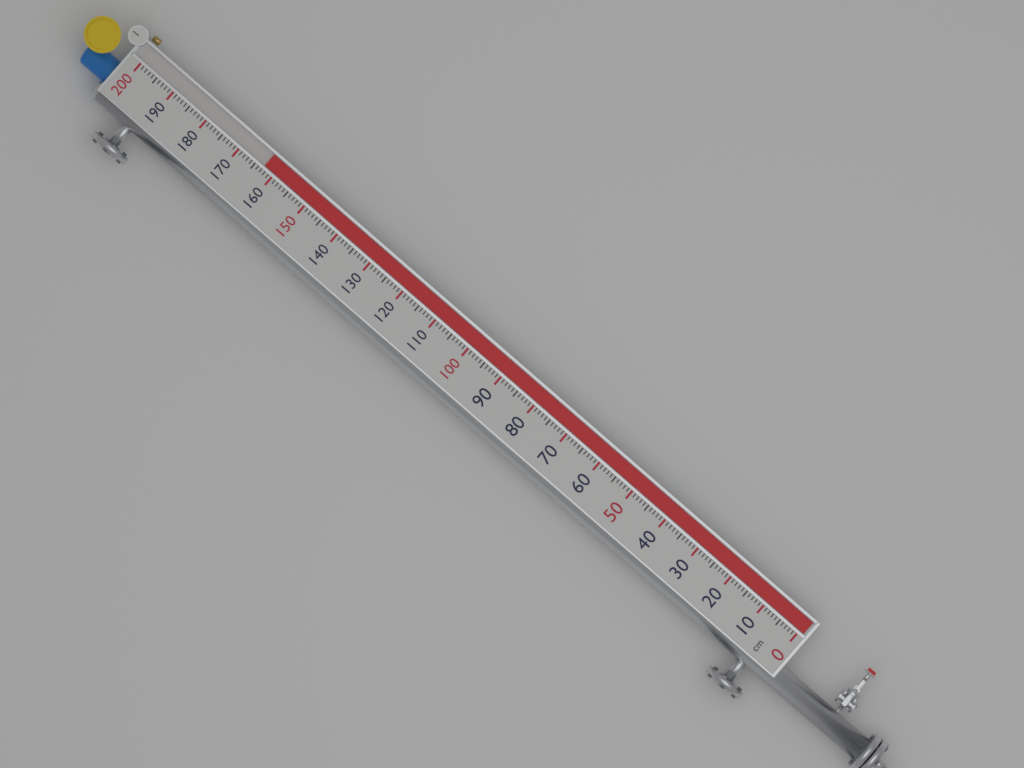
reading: 163 cm
